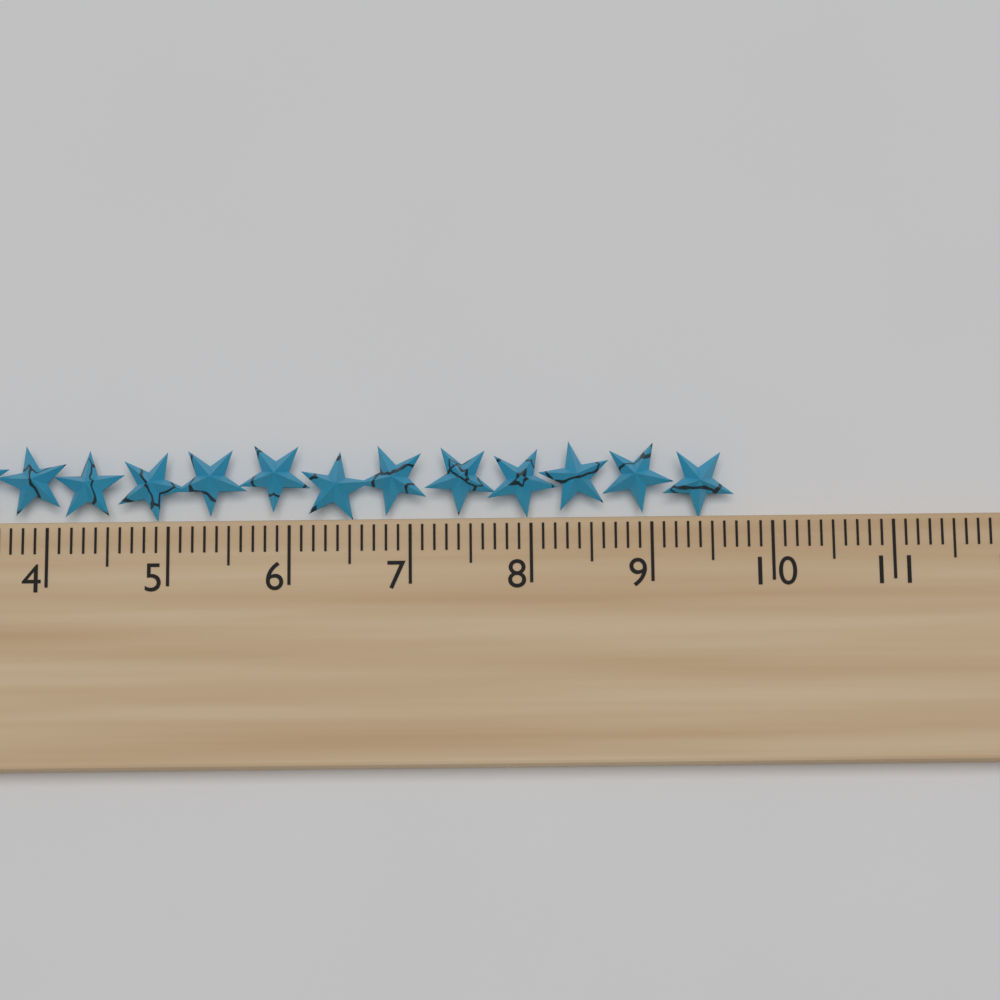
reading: 9.7 cm
